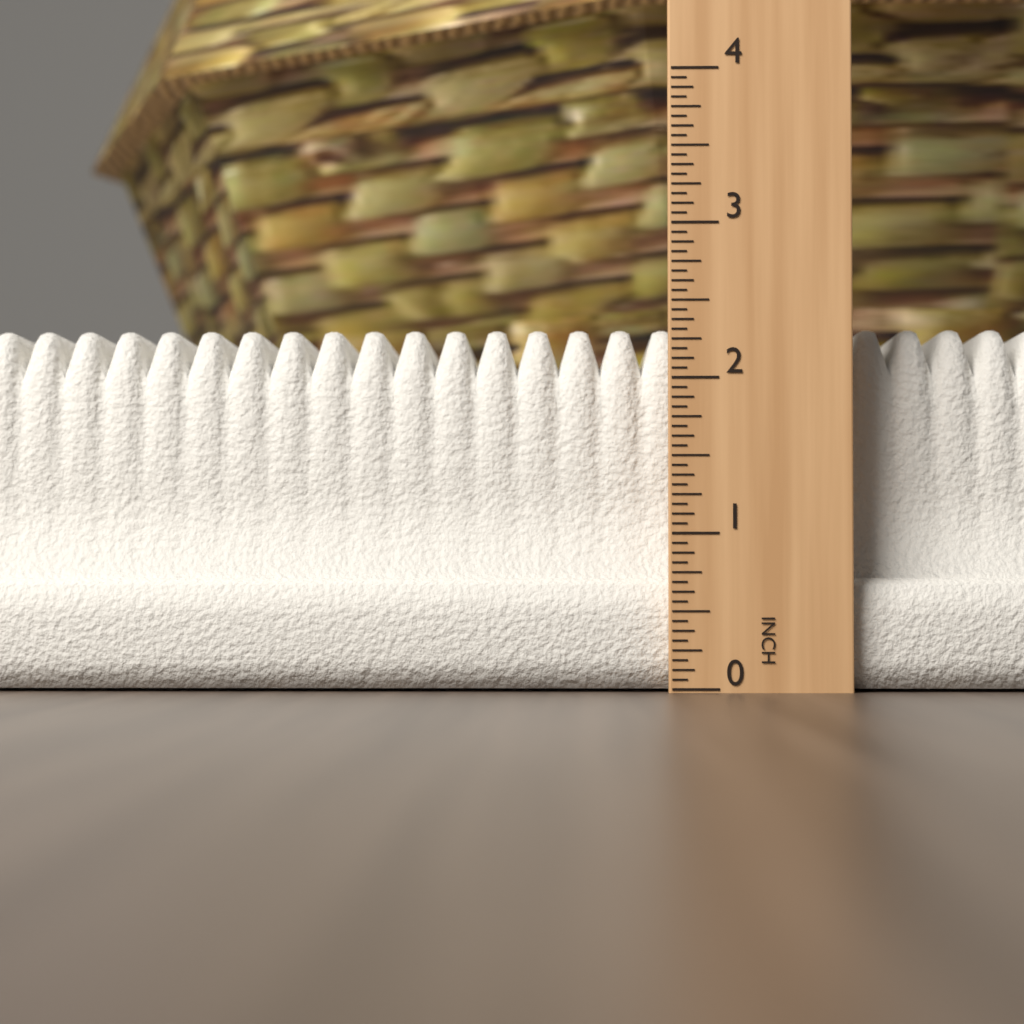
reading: 2.3750 in
